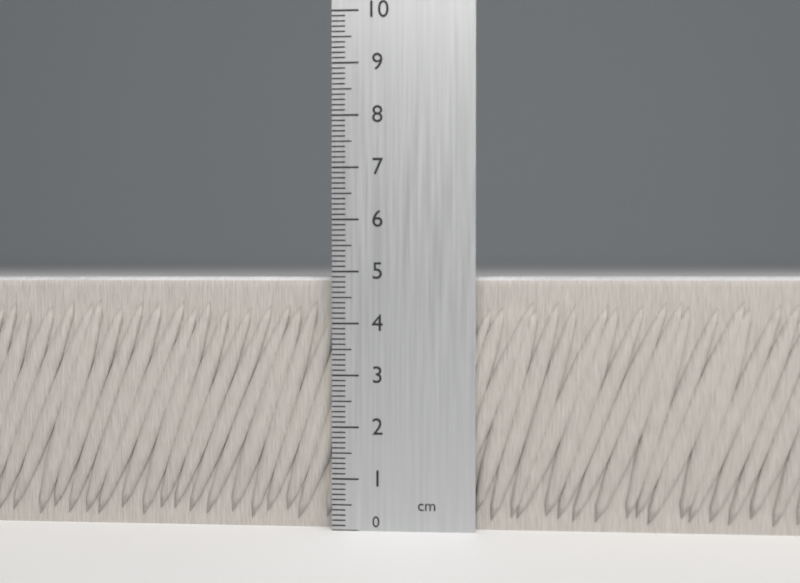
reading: 4.9 cm
